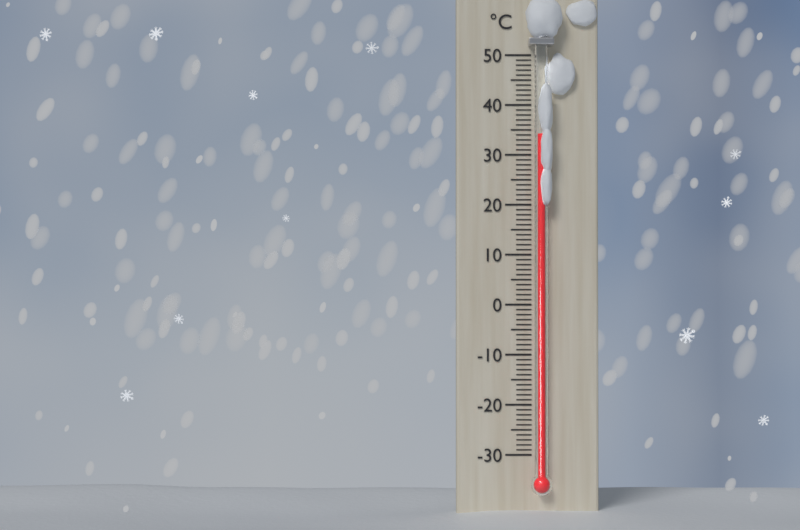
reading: 34 °C
